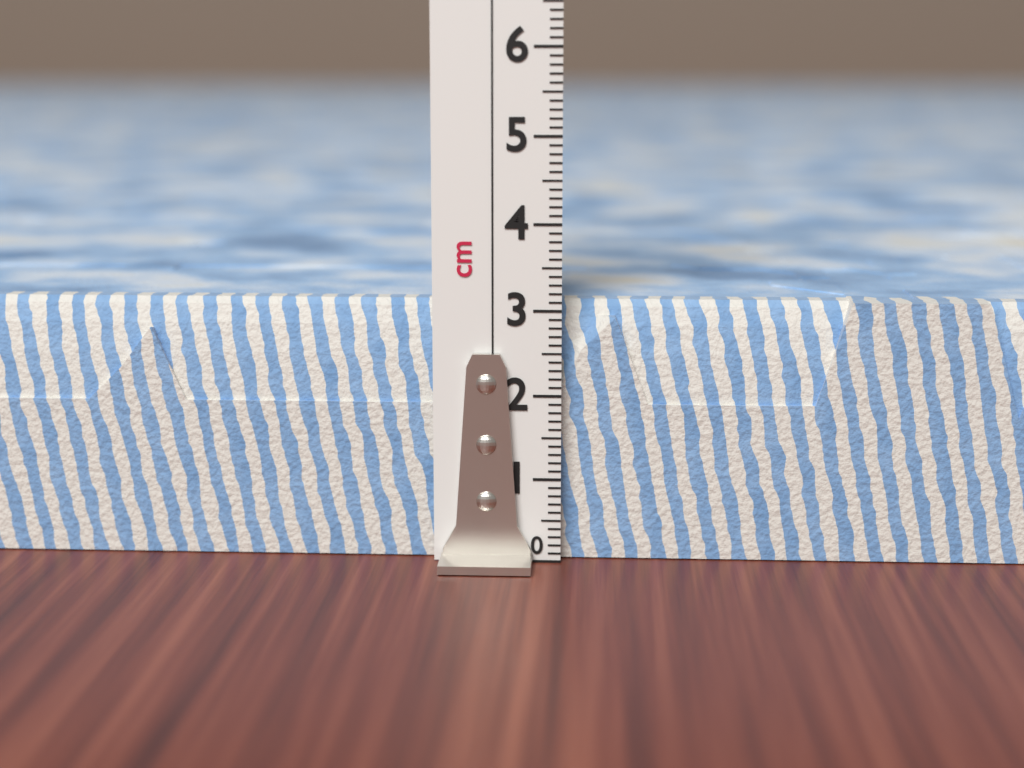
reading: 3.1 cm
